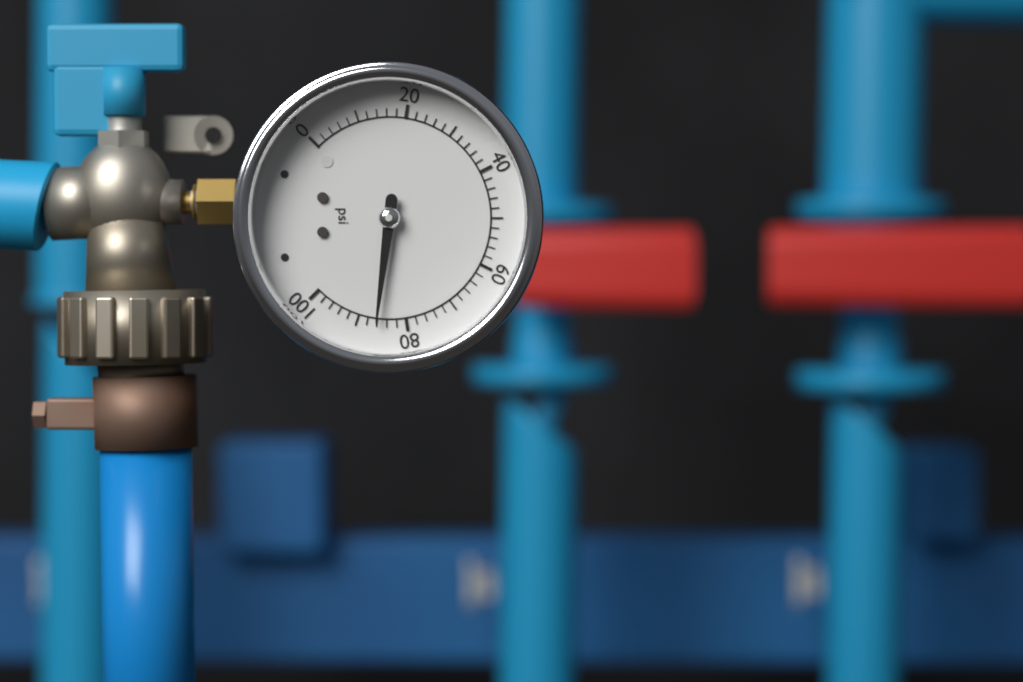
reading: 86 psi
